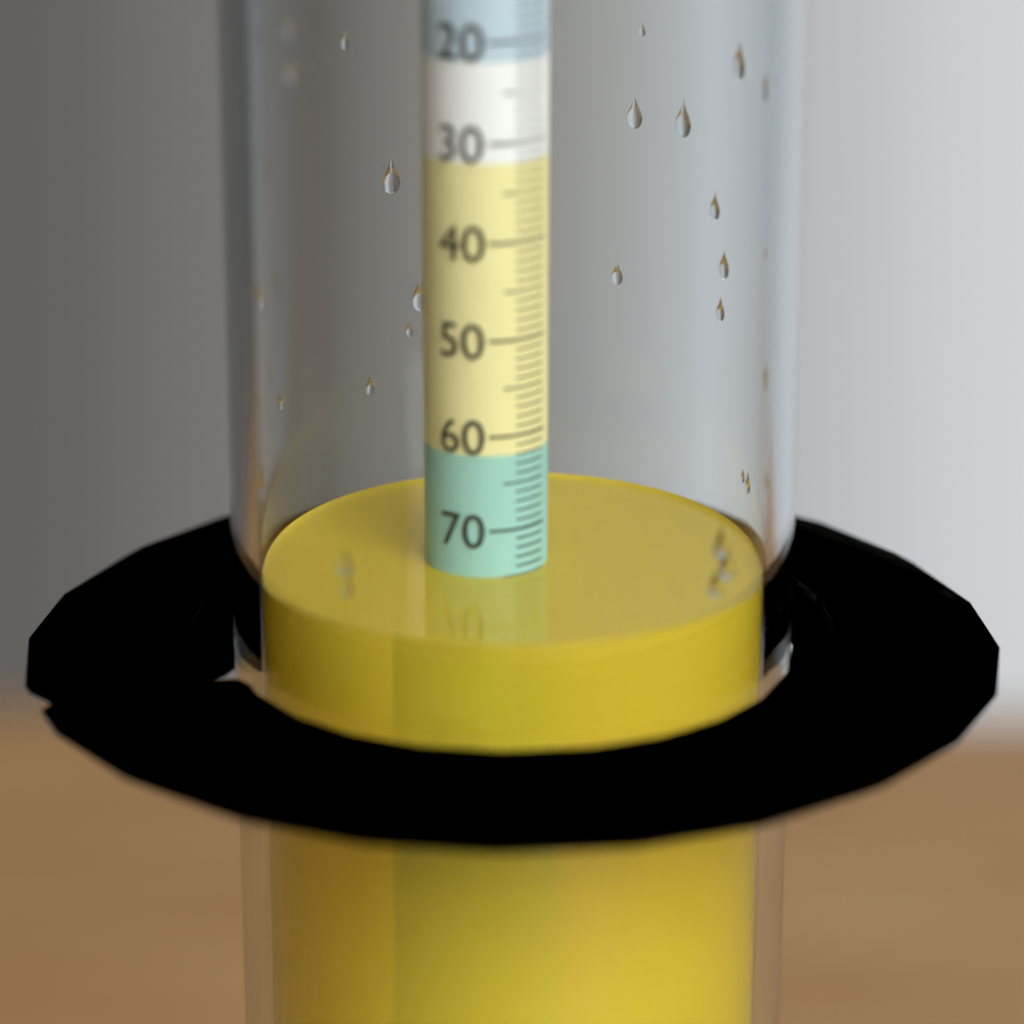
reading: 75 (no unit)
